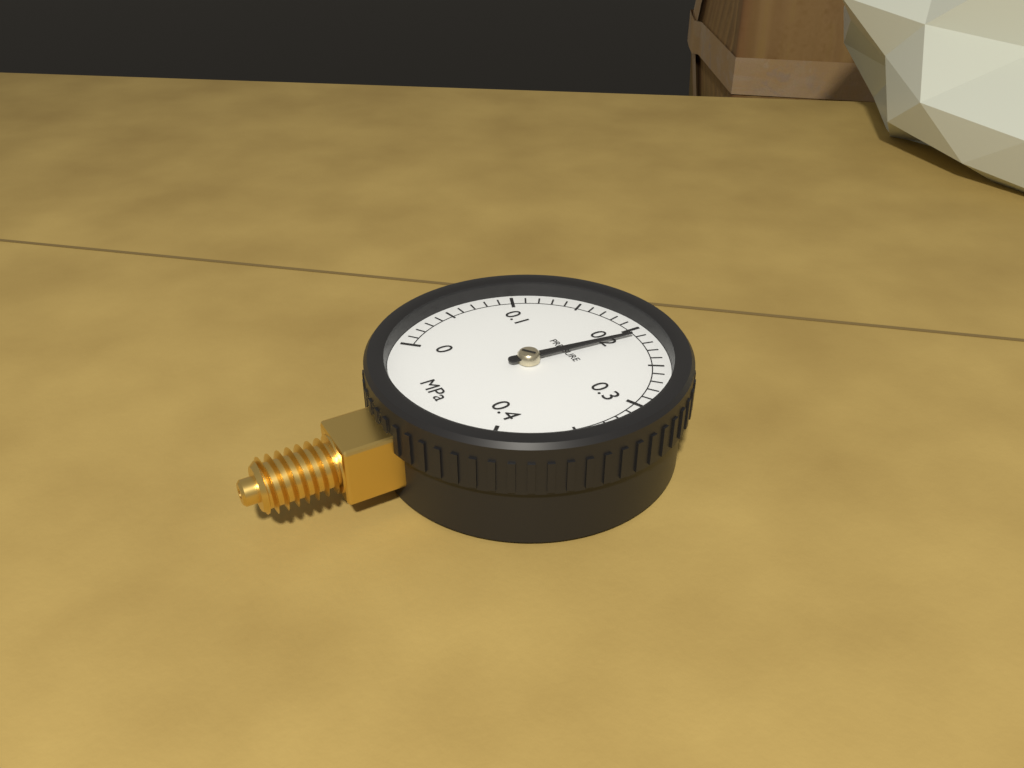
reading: 0.21 MPa
